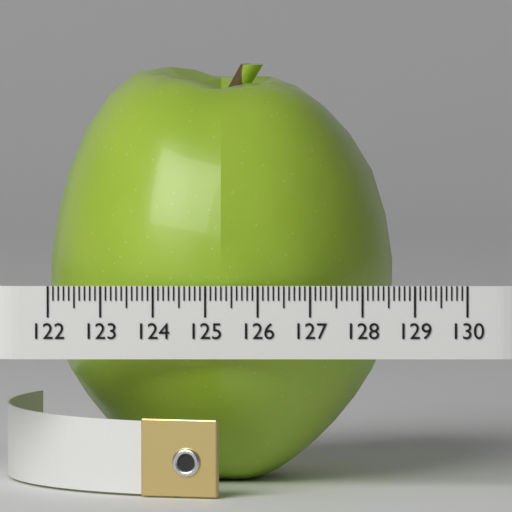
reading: 128.6 (no unit)
